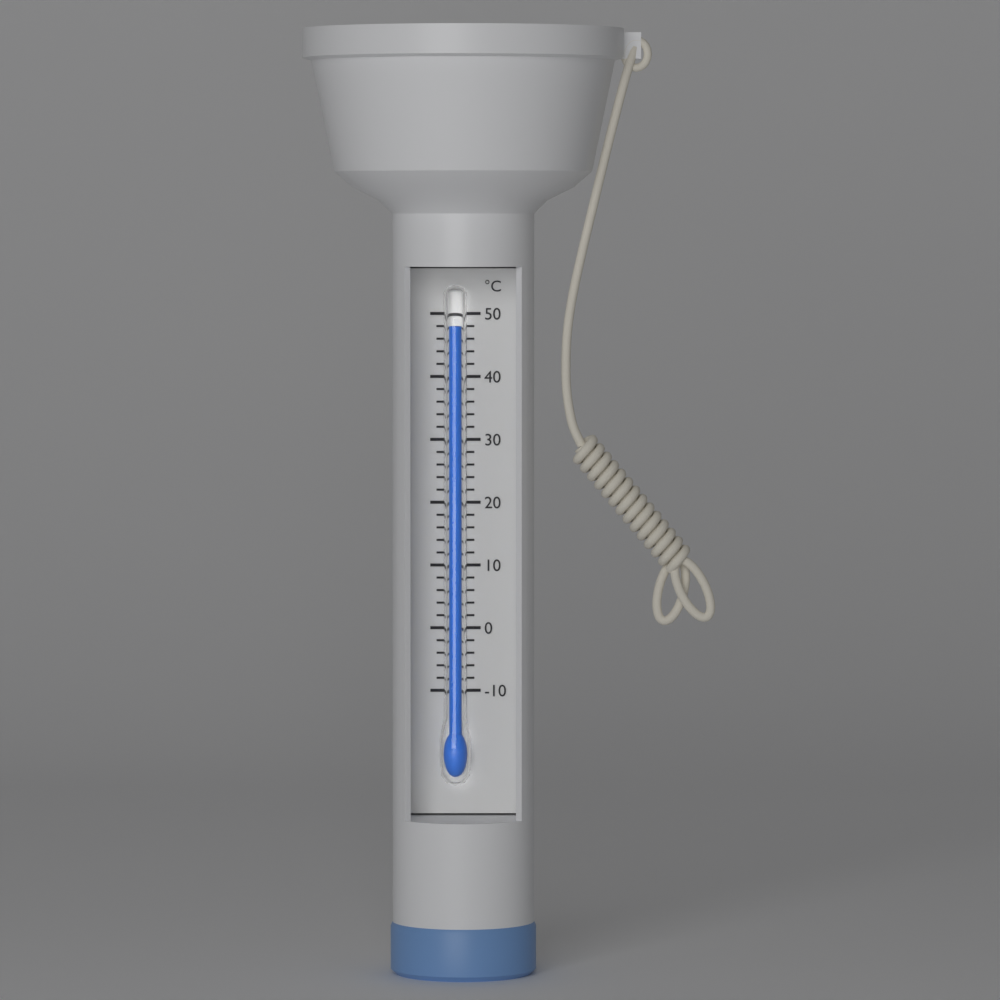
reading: 48 °C
